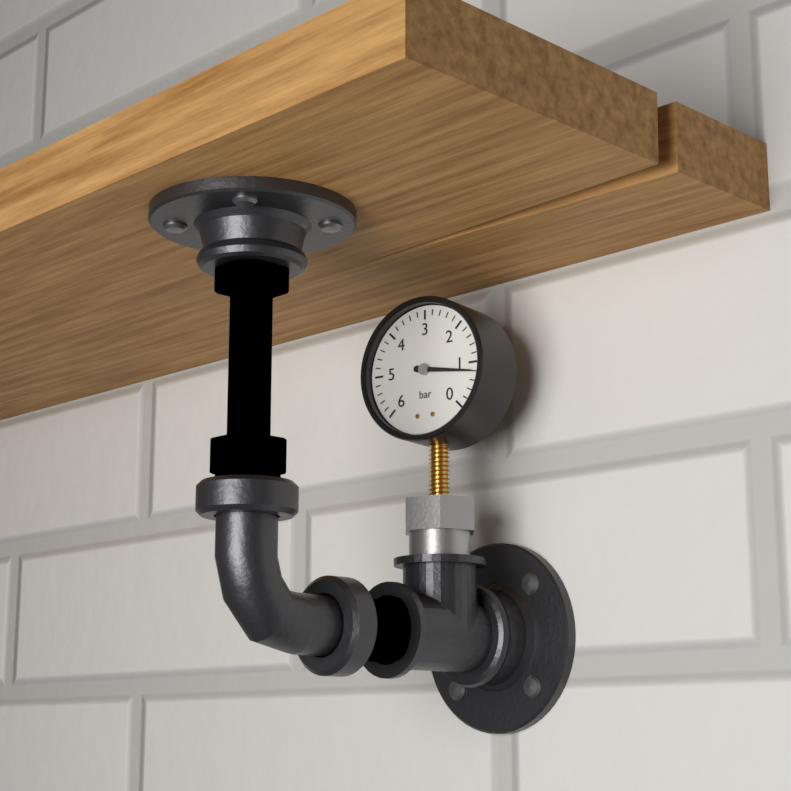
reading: 0.8 bar
